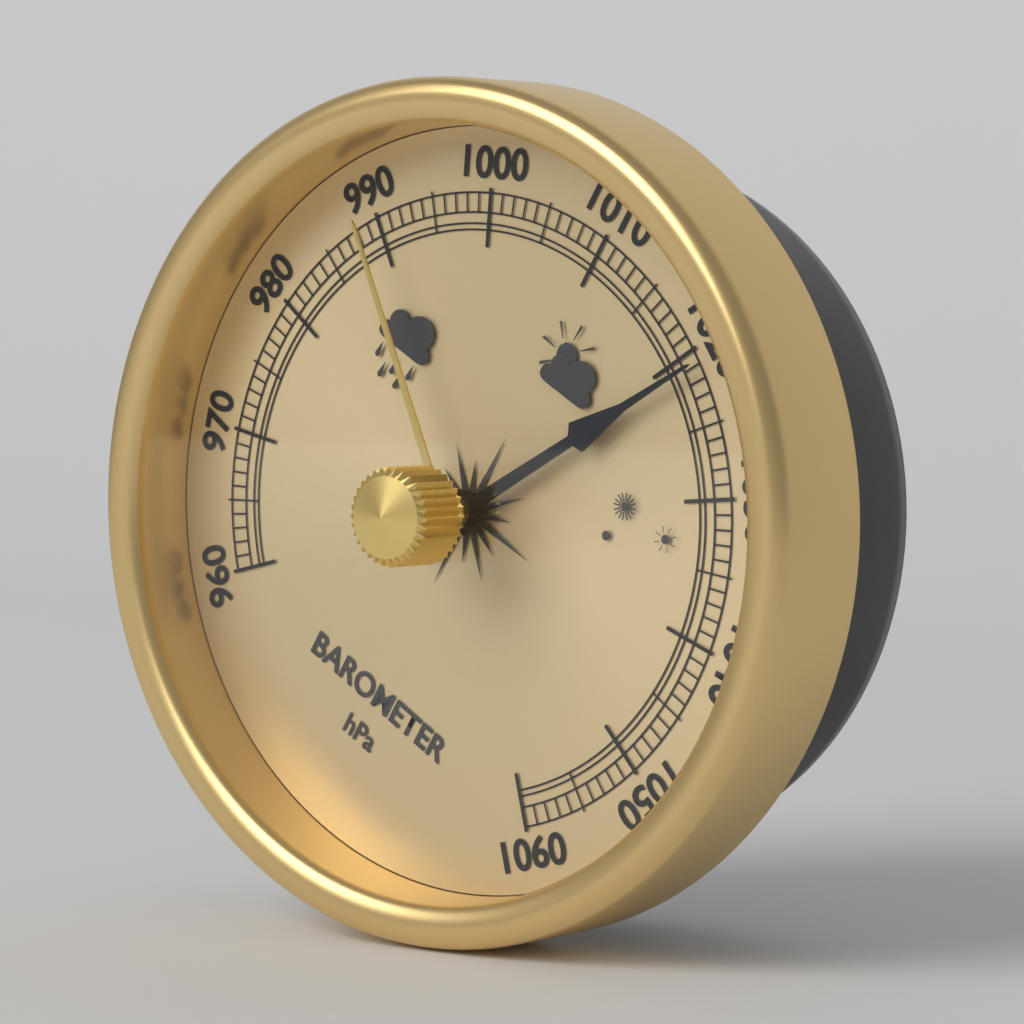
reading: 1021 hPa
